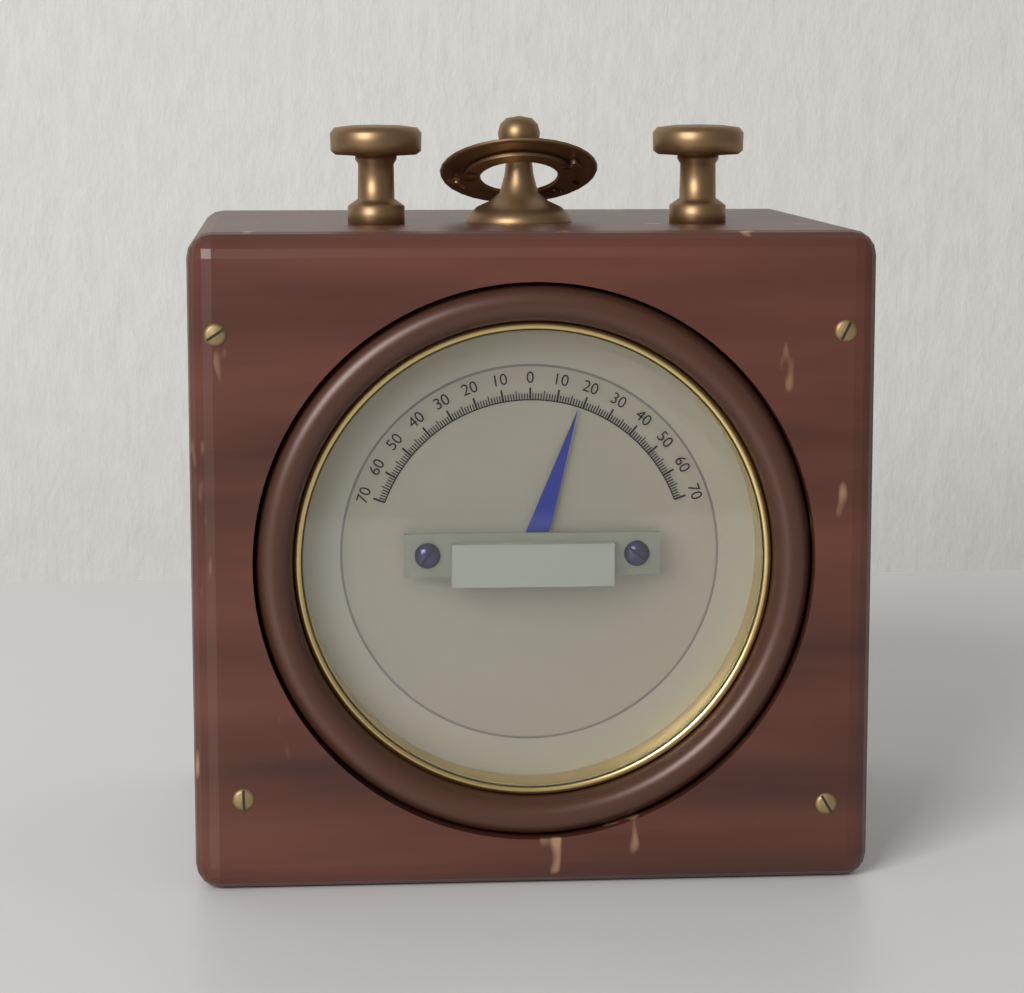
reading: 18 (no unit)
